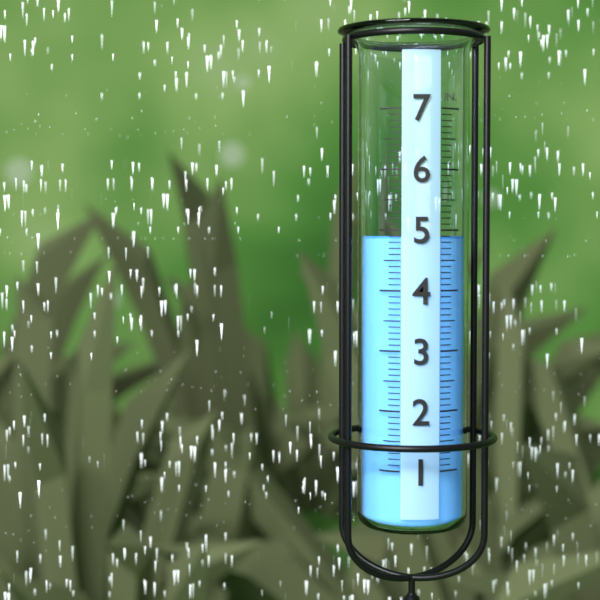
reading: 4.9 in
